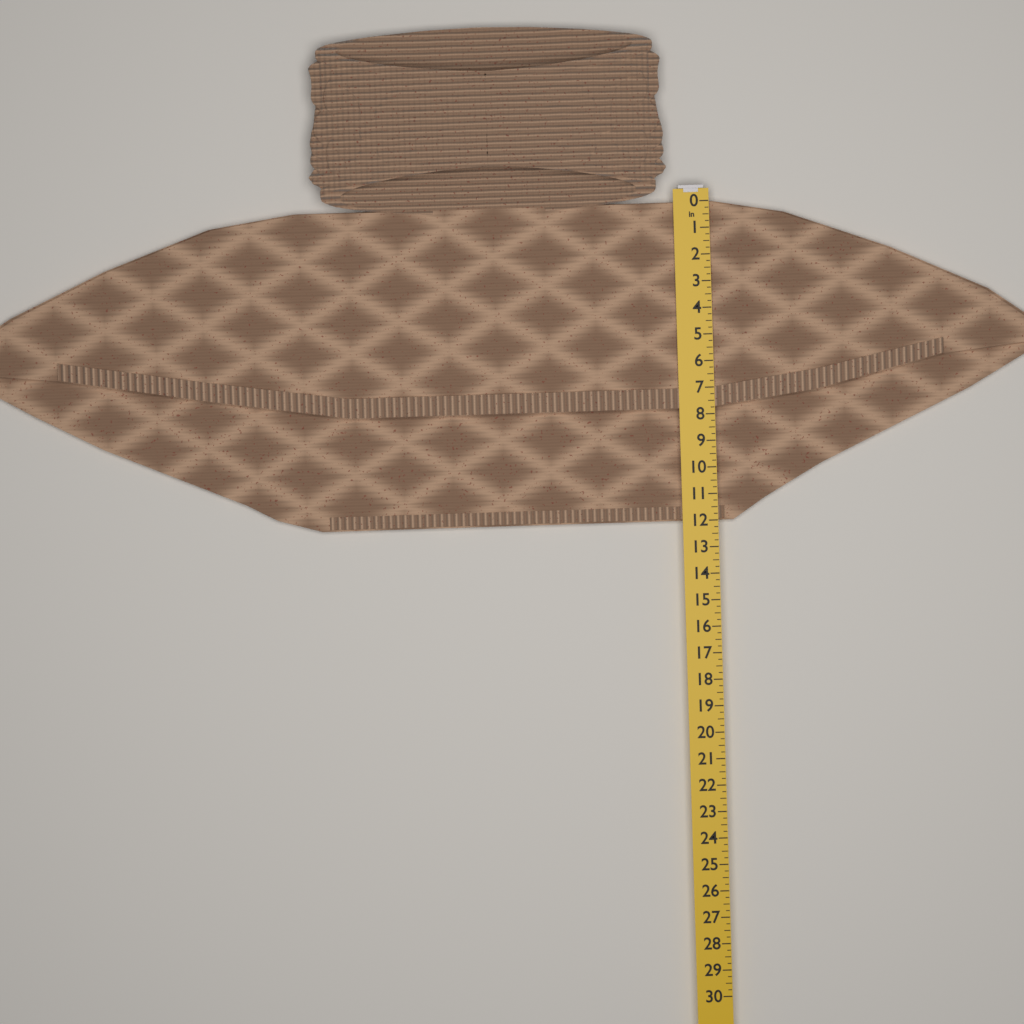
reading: 12.00 in
